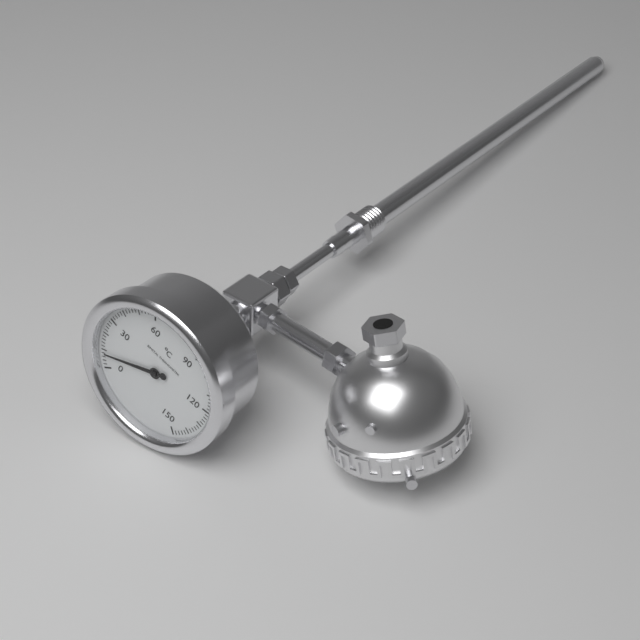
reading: 8 °C
